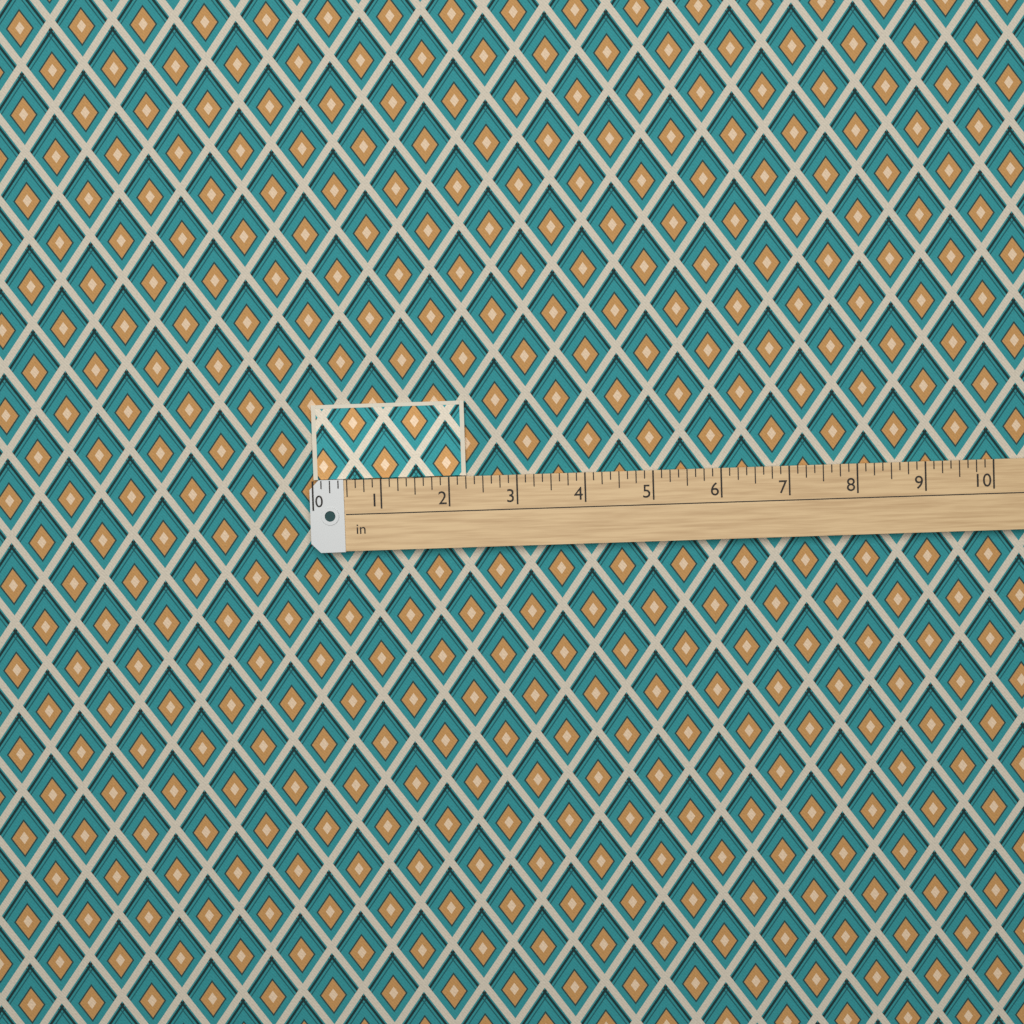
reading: 2.250 in
